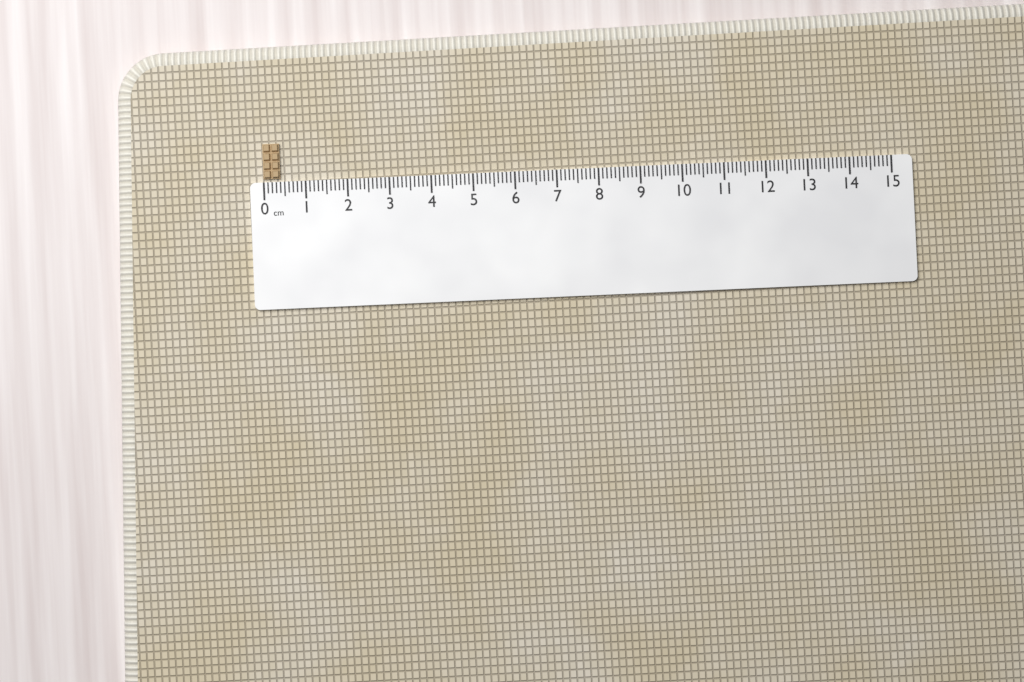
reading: 0.4 cm
